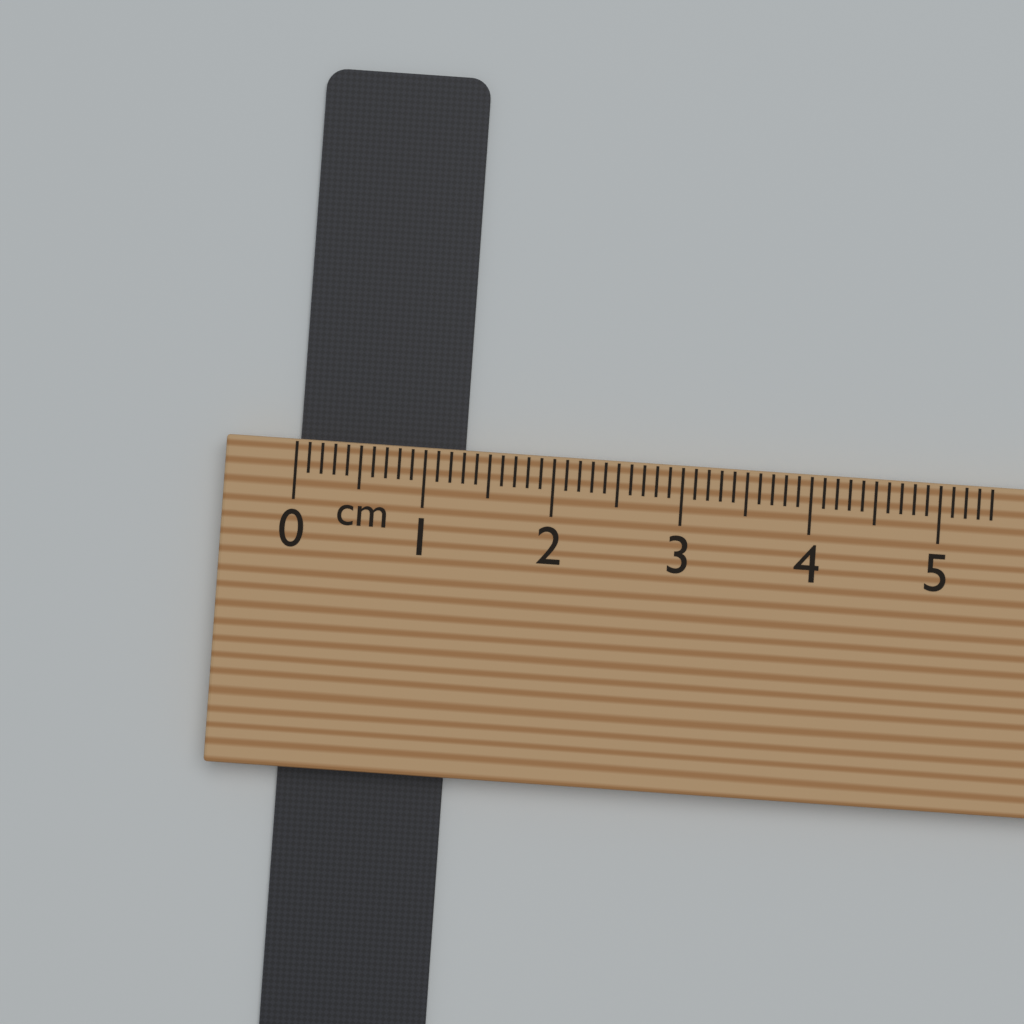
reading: 1.3 cm
